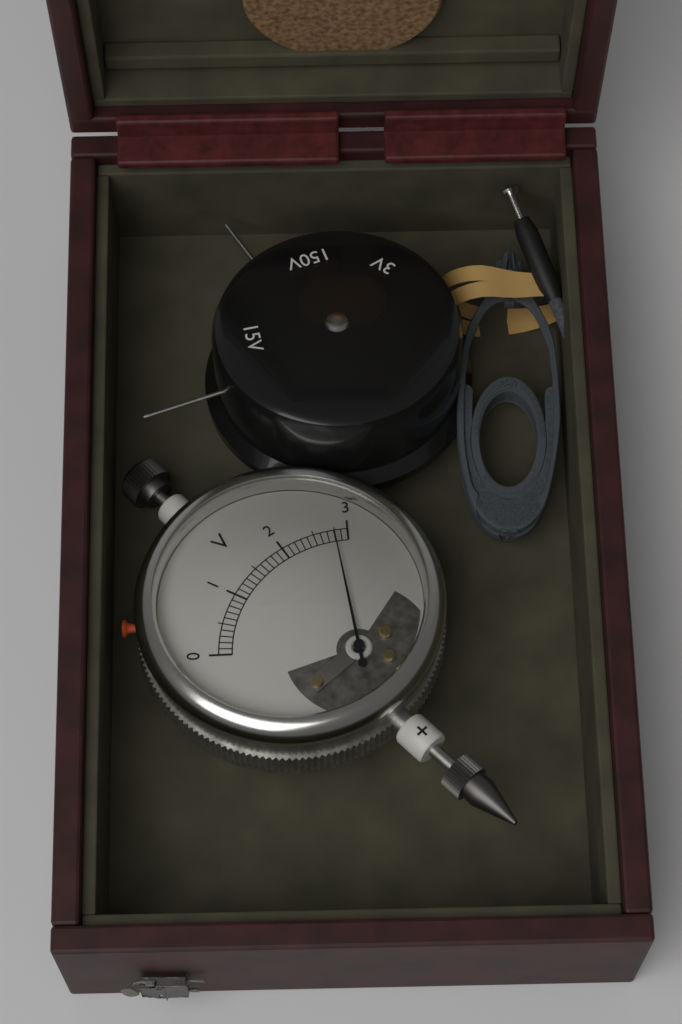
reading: 2.8 V
